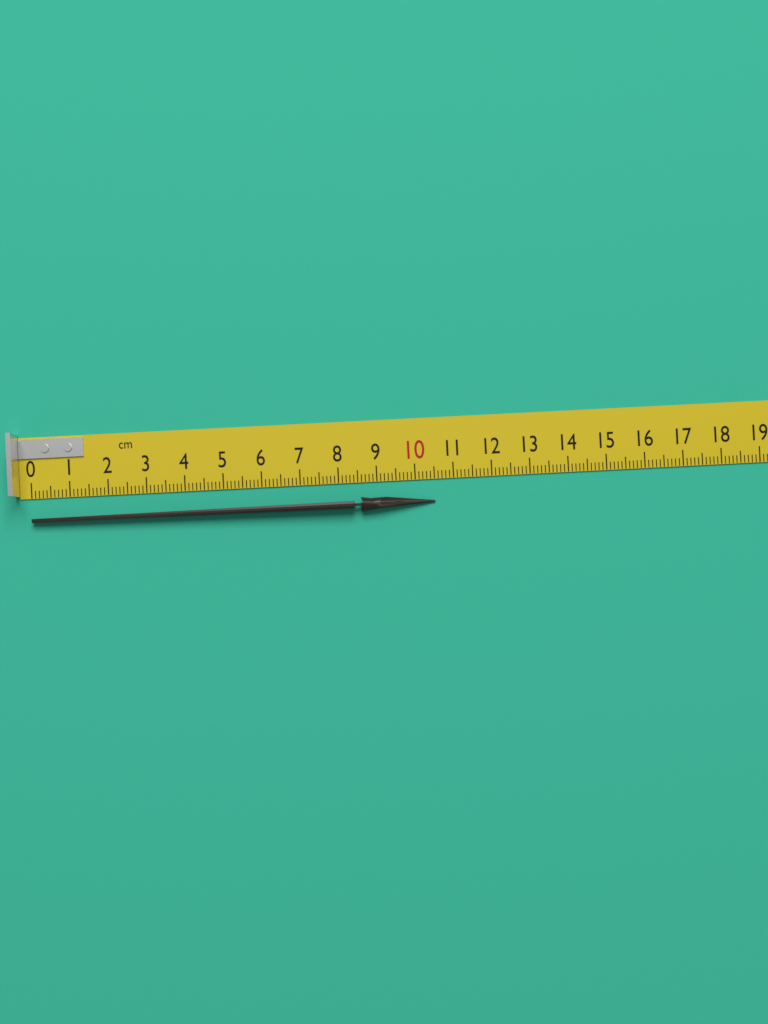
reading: 10.5 cm
